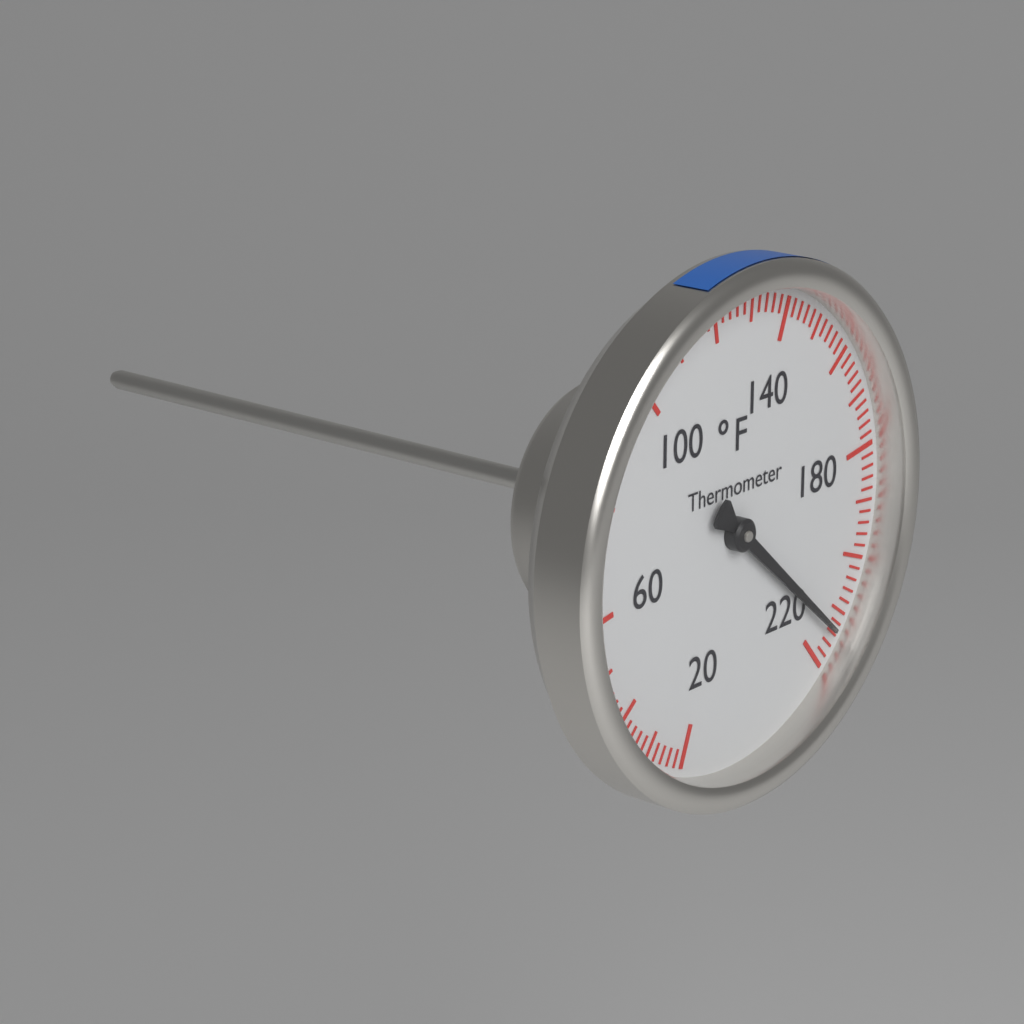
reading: 214 °F
